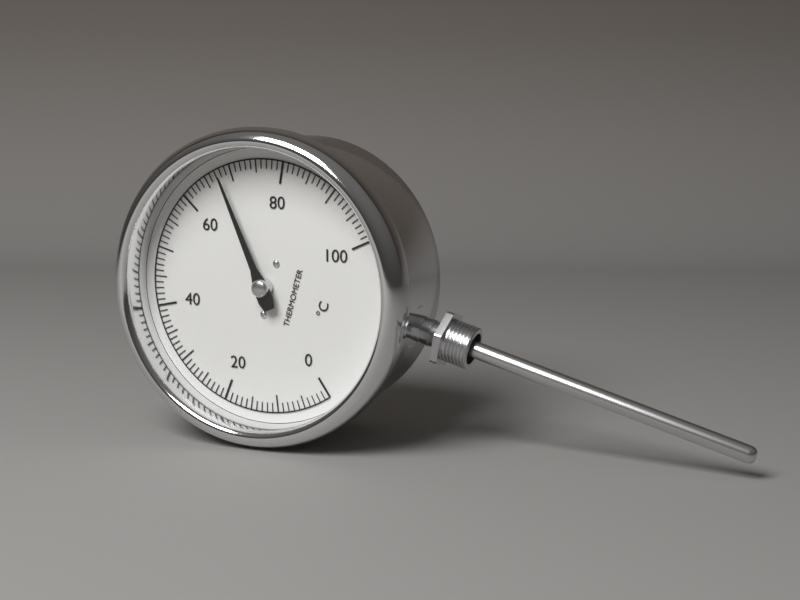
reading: 68 °C
